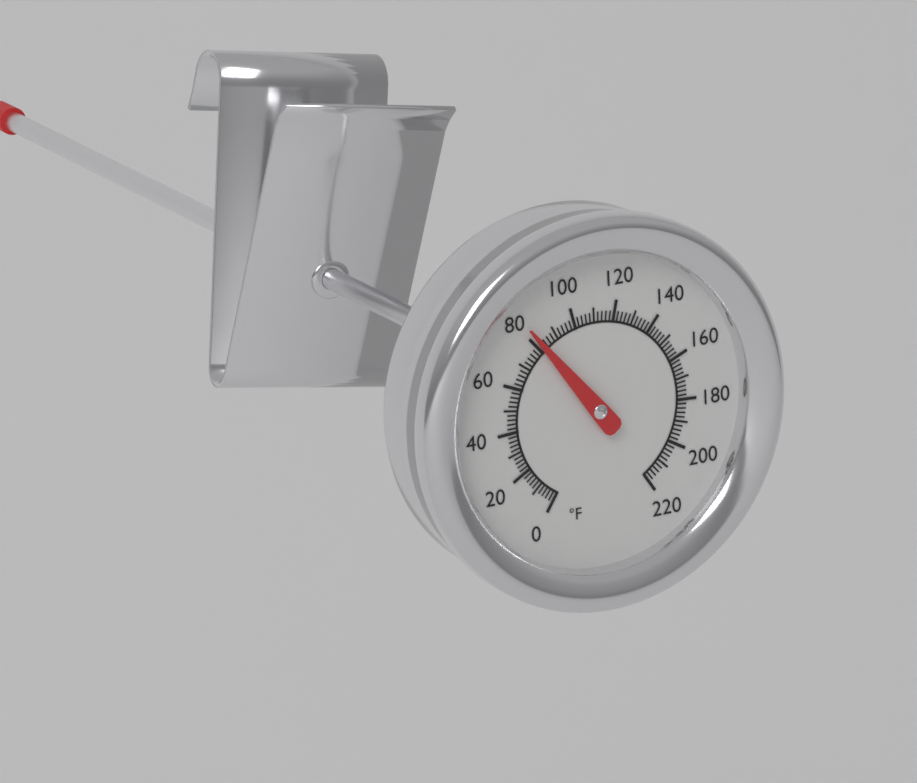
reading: 82 °F
